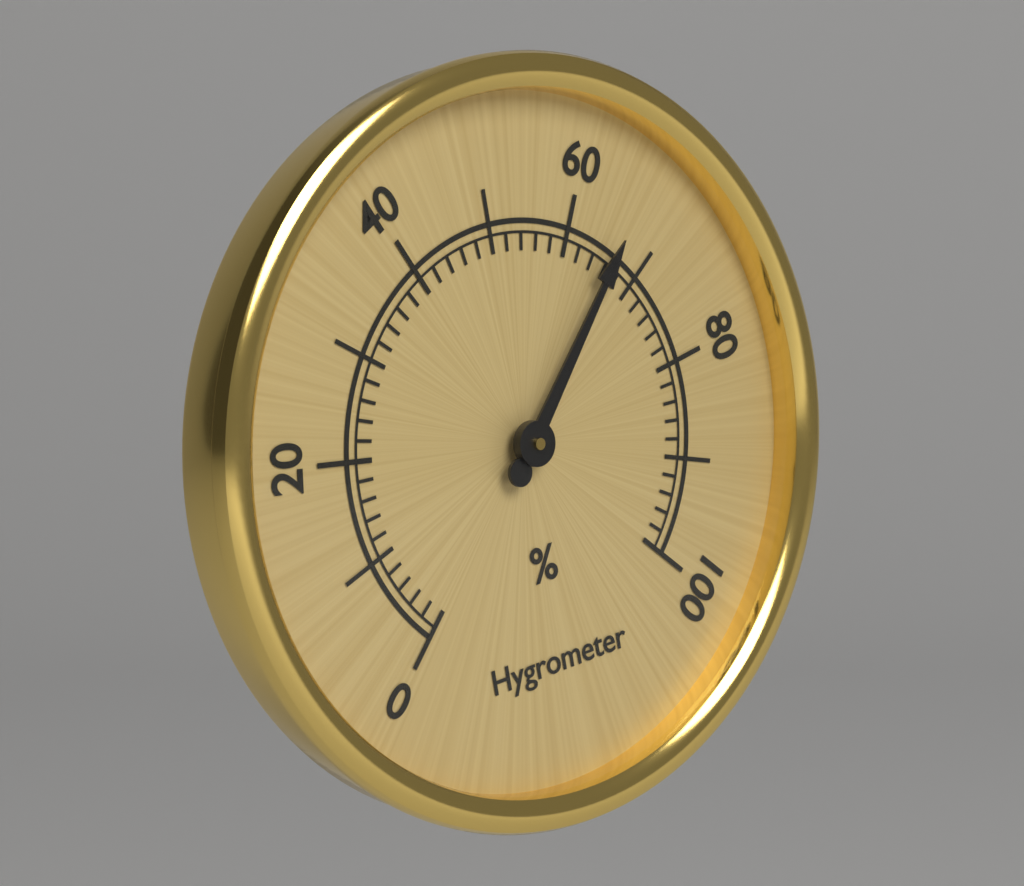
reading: 66 %
